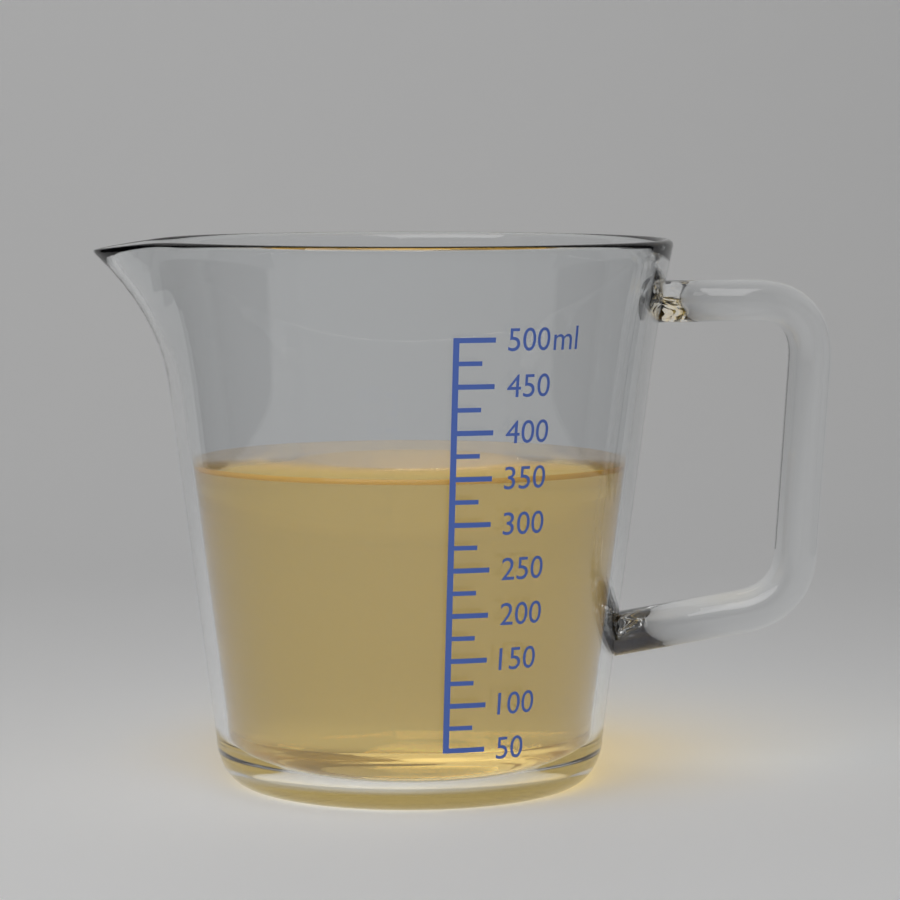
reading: 350 ml
